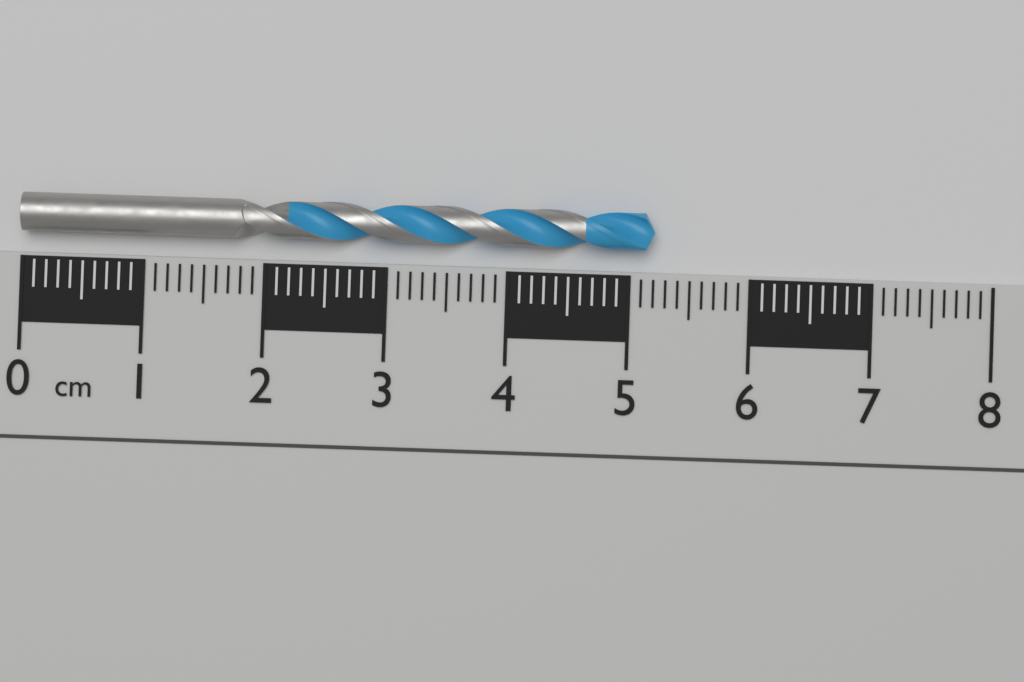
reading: 5.2 cm
